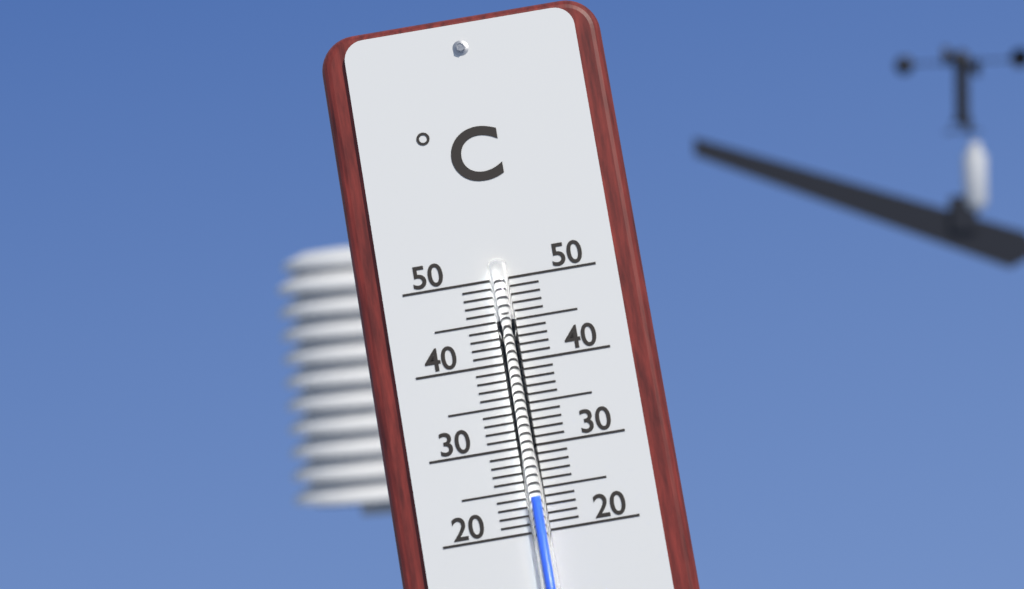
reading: 24 °C
